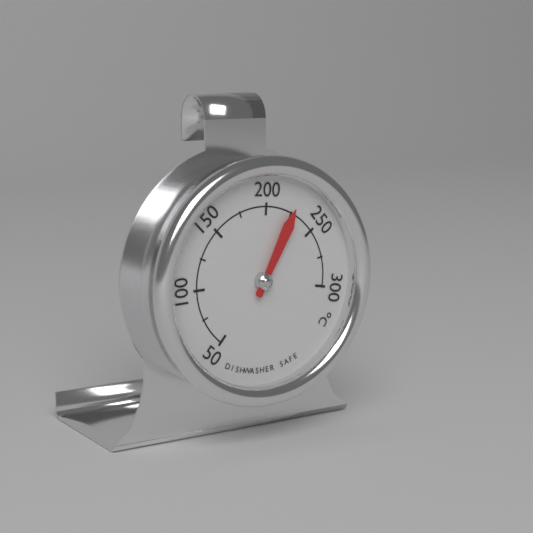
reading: 225 °C
